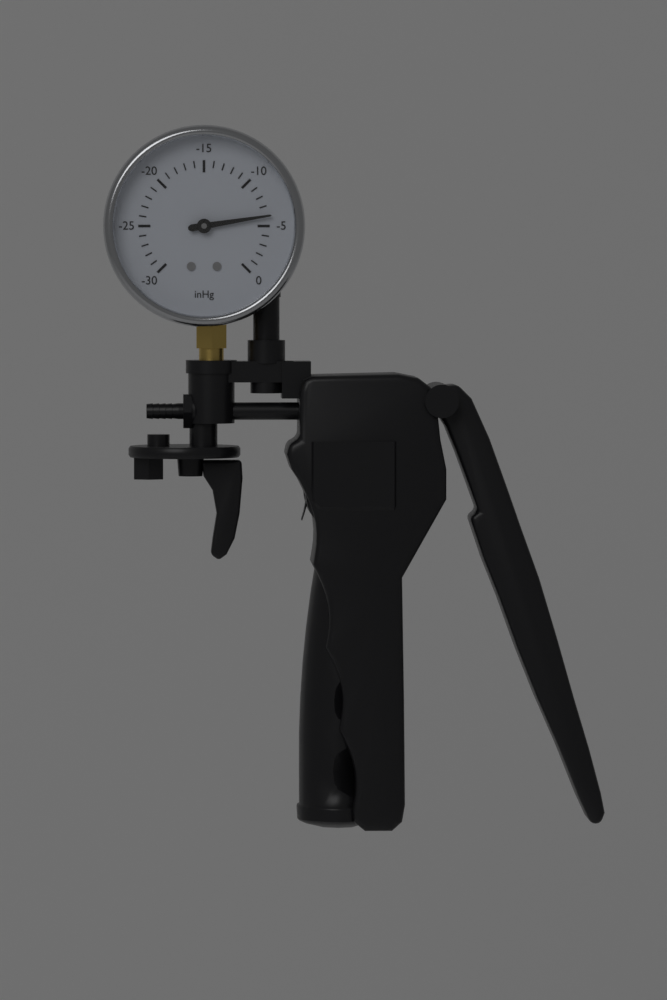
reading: -6 inHg
